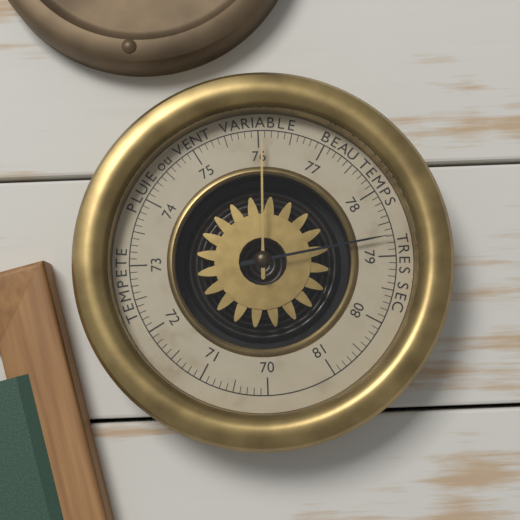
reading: 78.7 (no unit)
